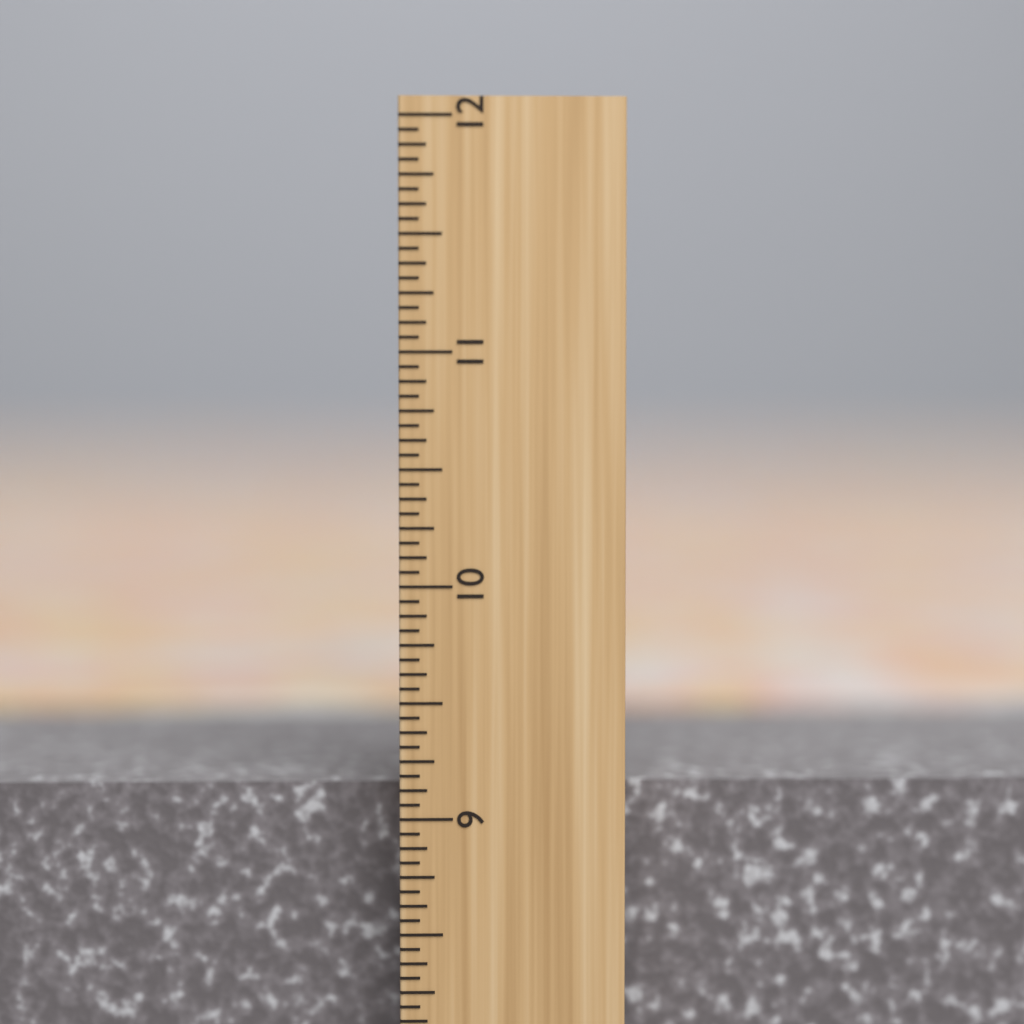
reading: 9.1250 inch
